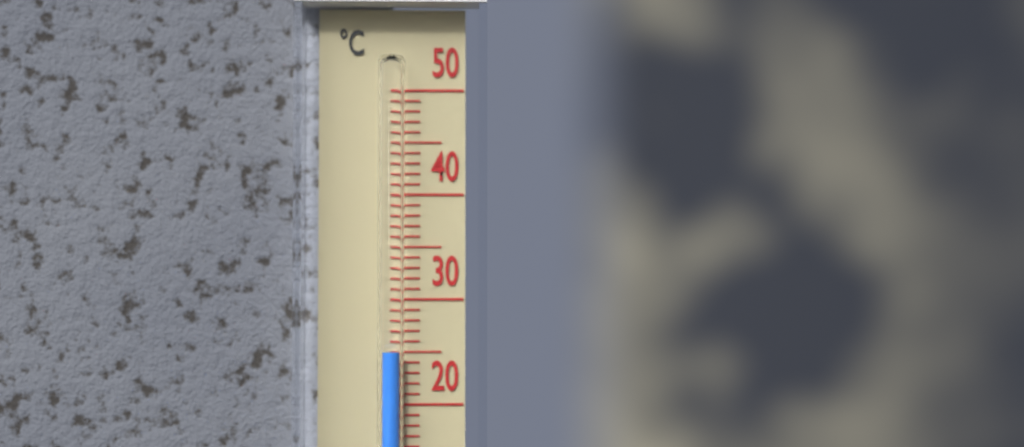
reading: 25 °C
